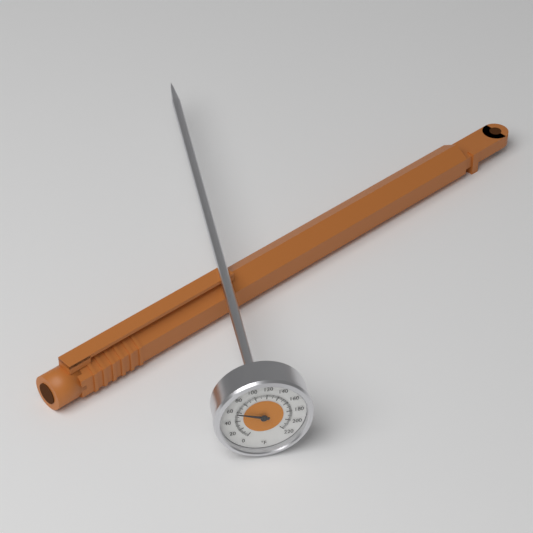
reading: 58 °F
